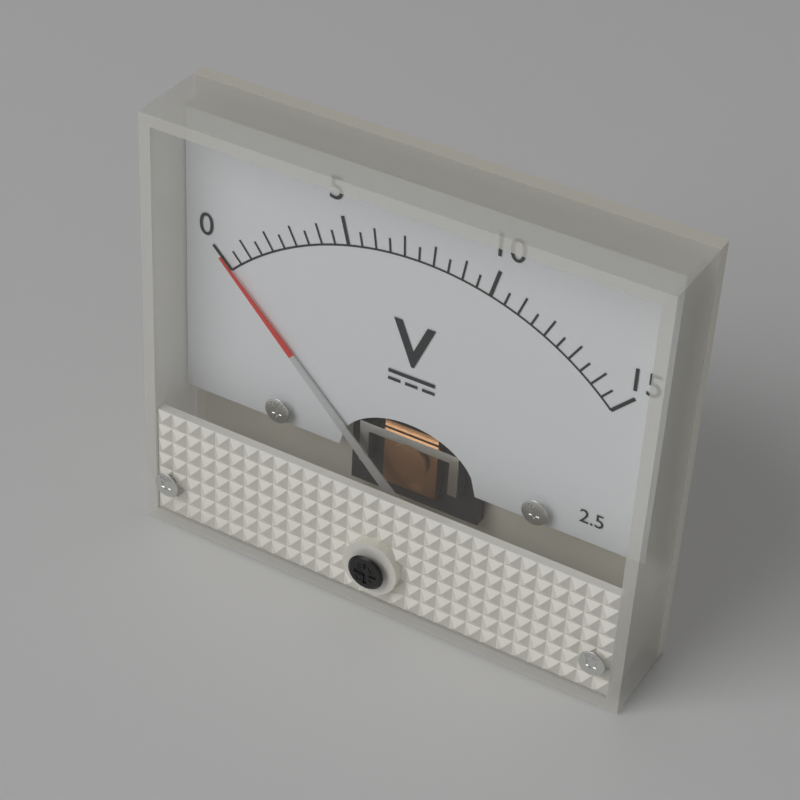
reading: 0.0 V
